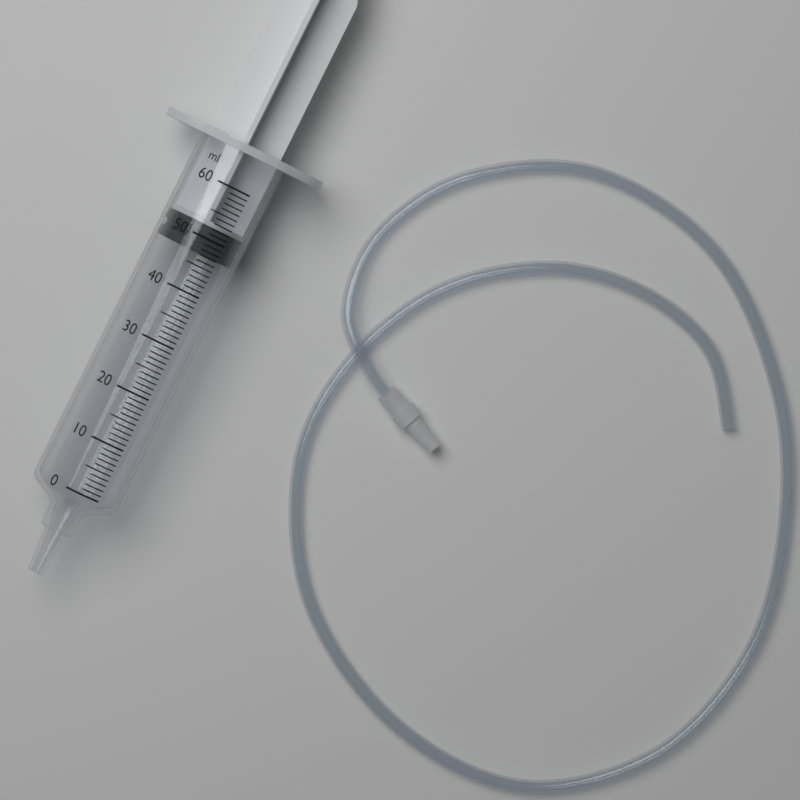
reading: 47 ml
